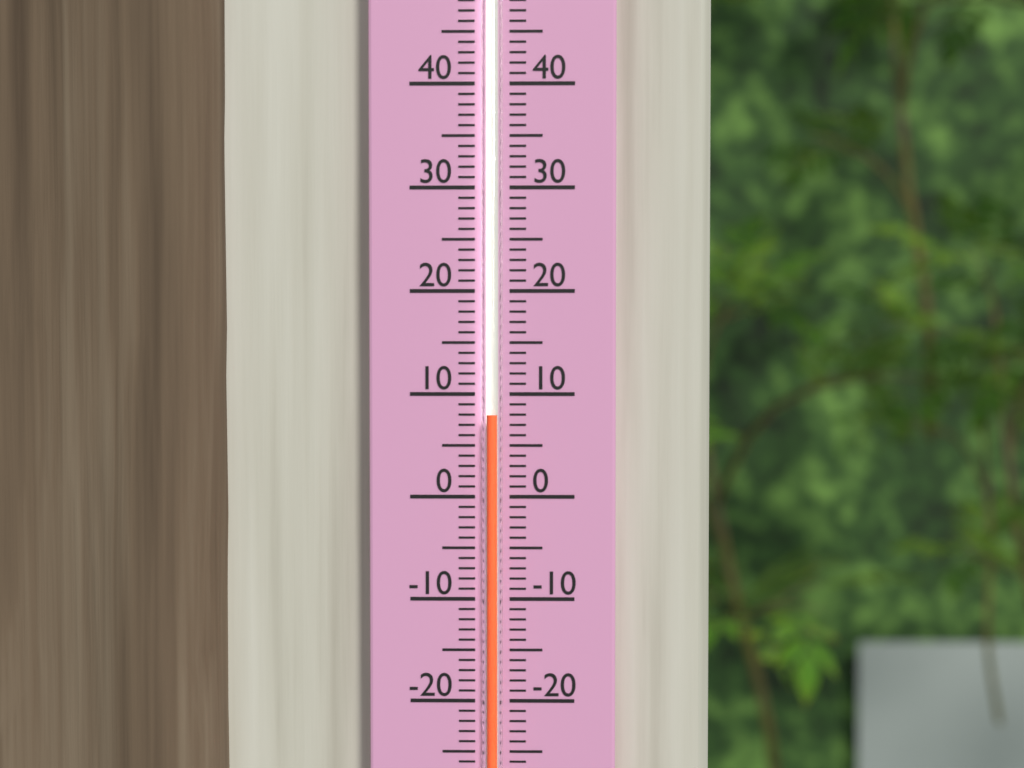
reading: 8 (no unit)
